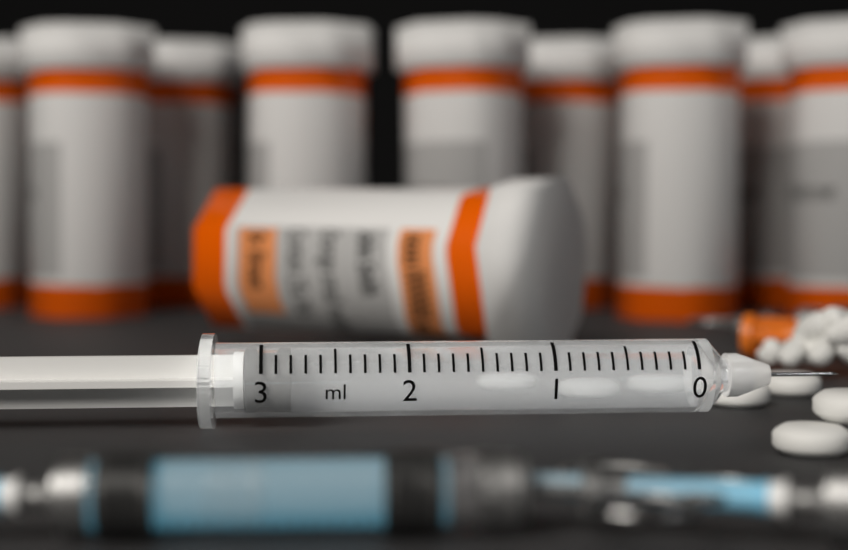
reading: 2.8 ml
